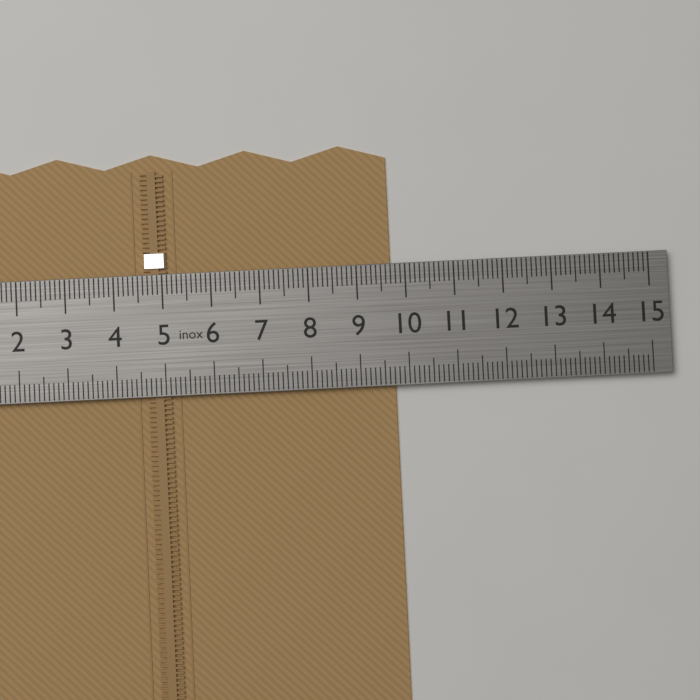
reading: 9.7 cm
